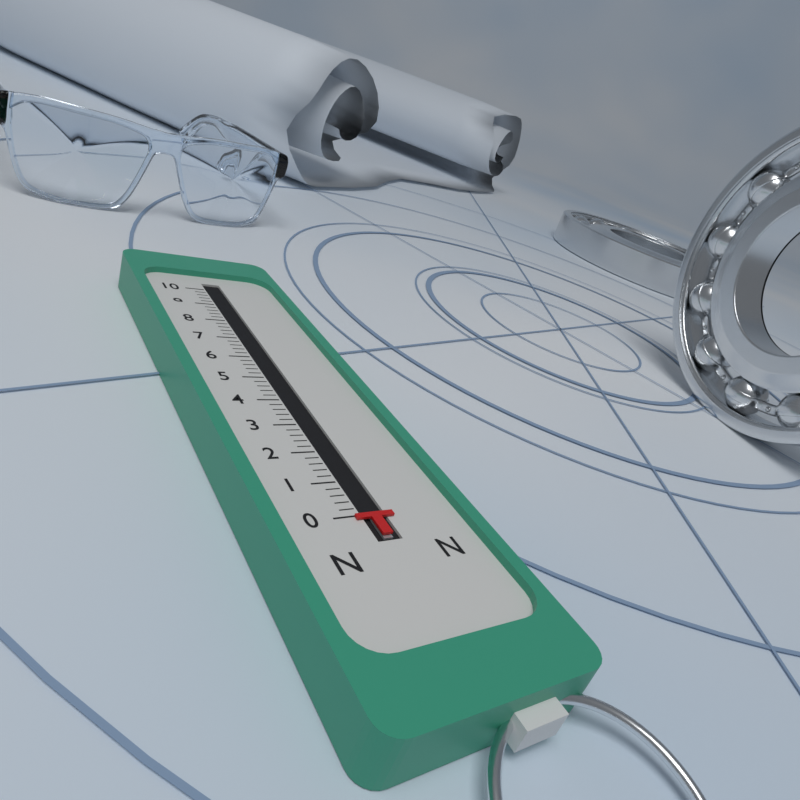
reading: 0.0 N
